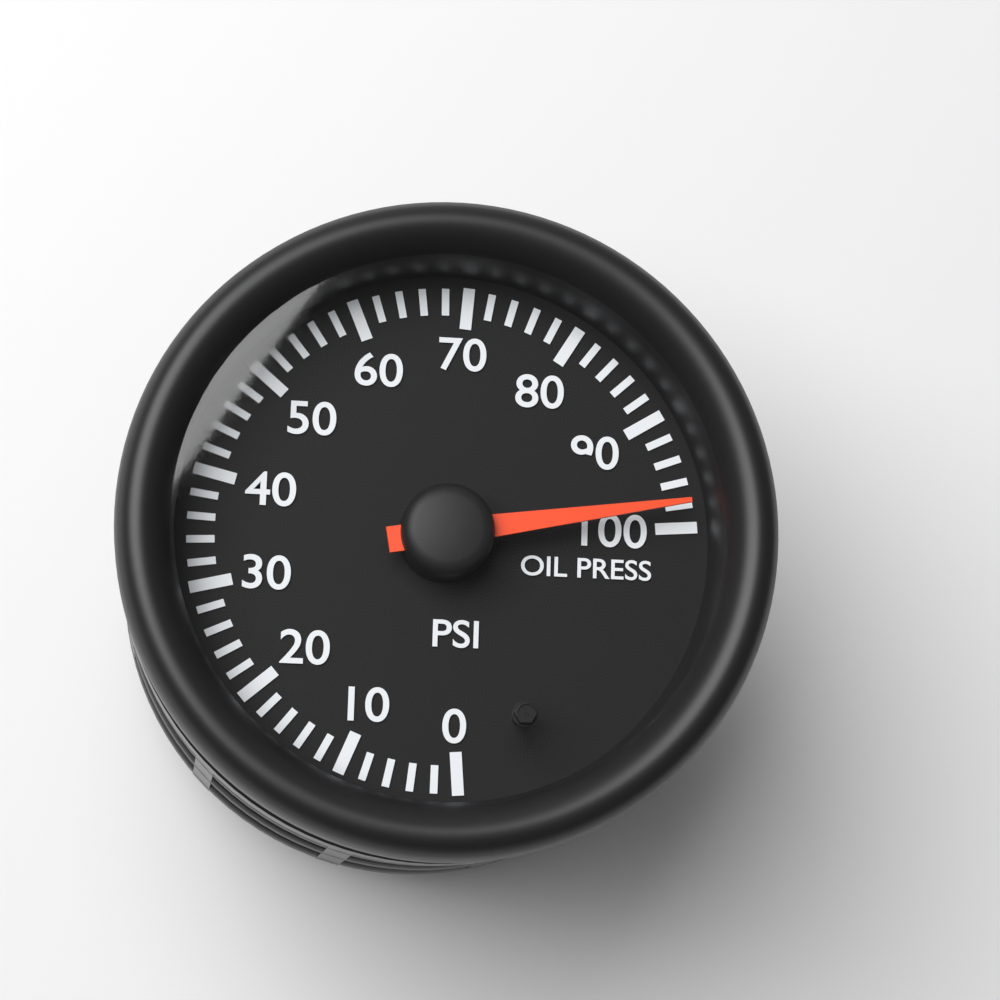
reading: 98 psi
